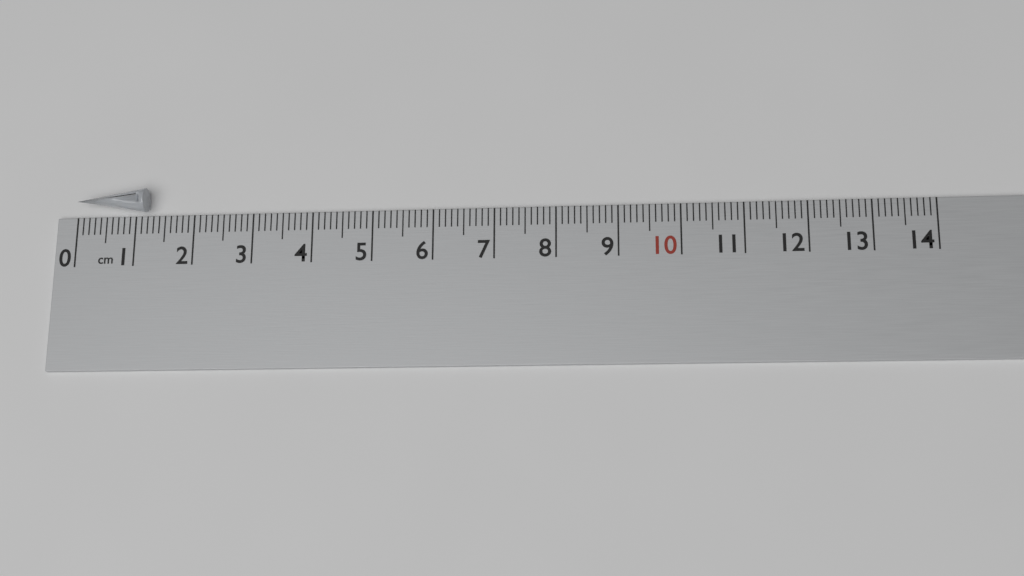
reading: 1.2 cm
